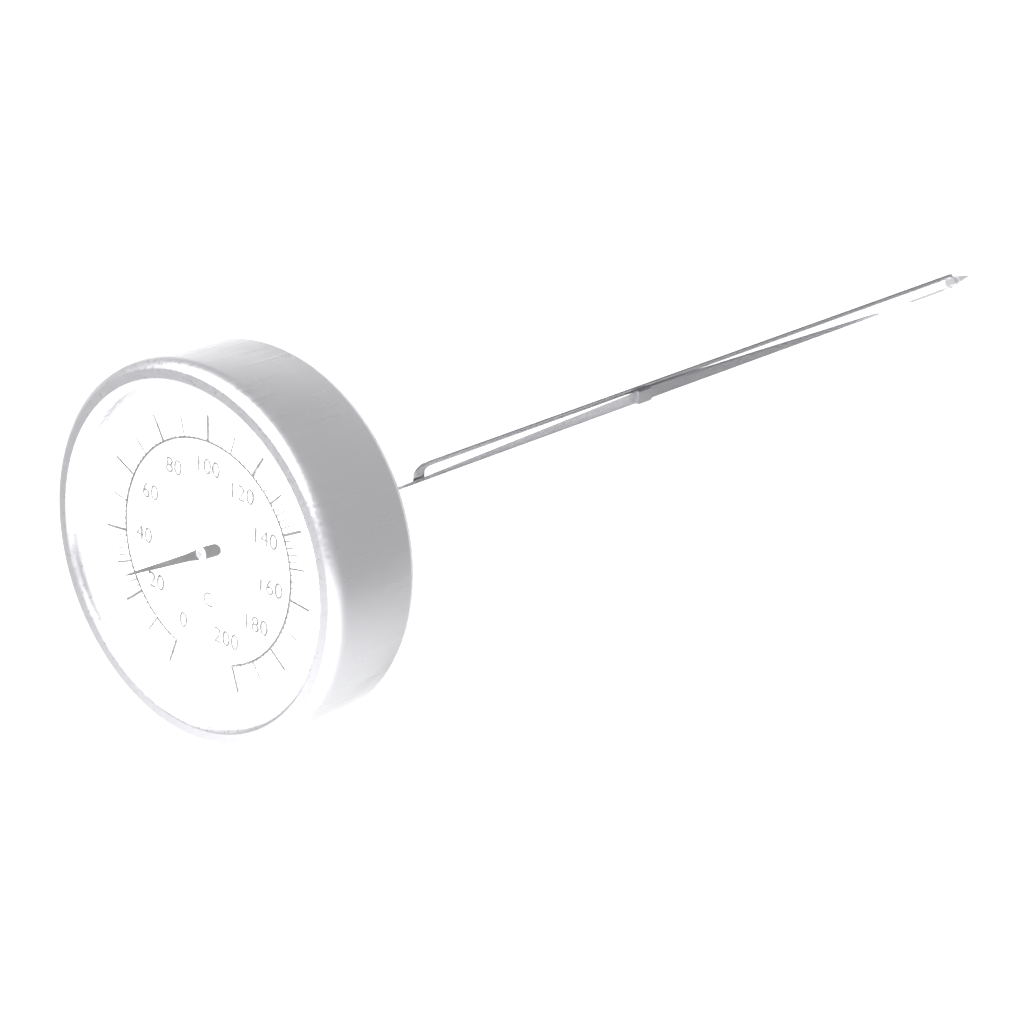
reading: 26 °C
